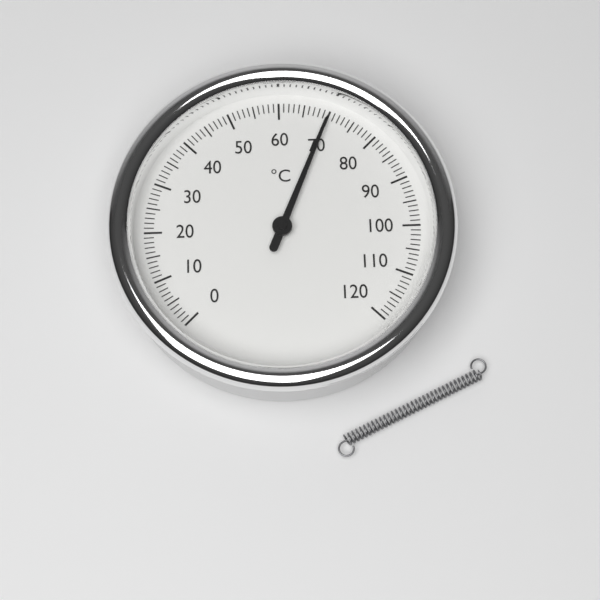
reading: 70 °C
